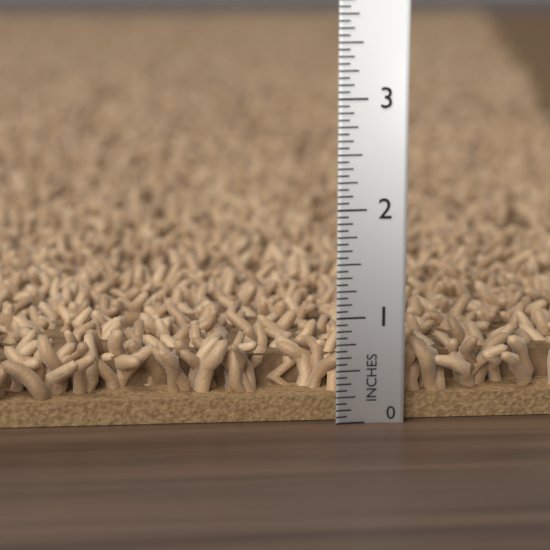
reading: 0.8125 in
